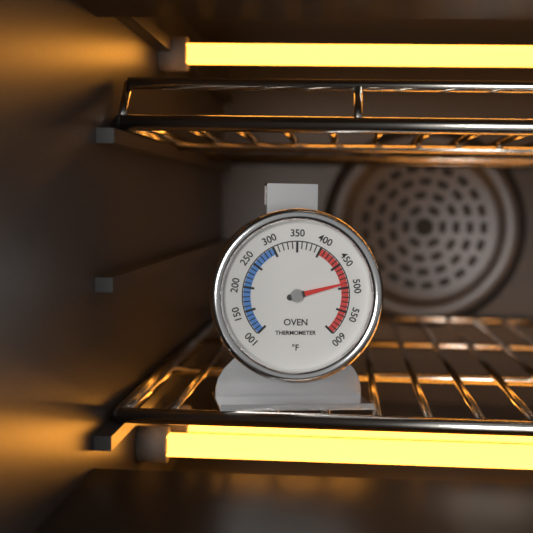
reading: 490 °F
